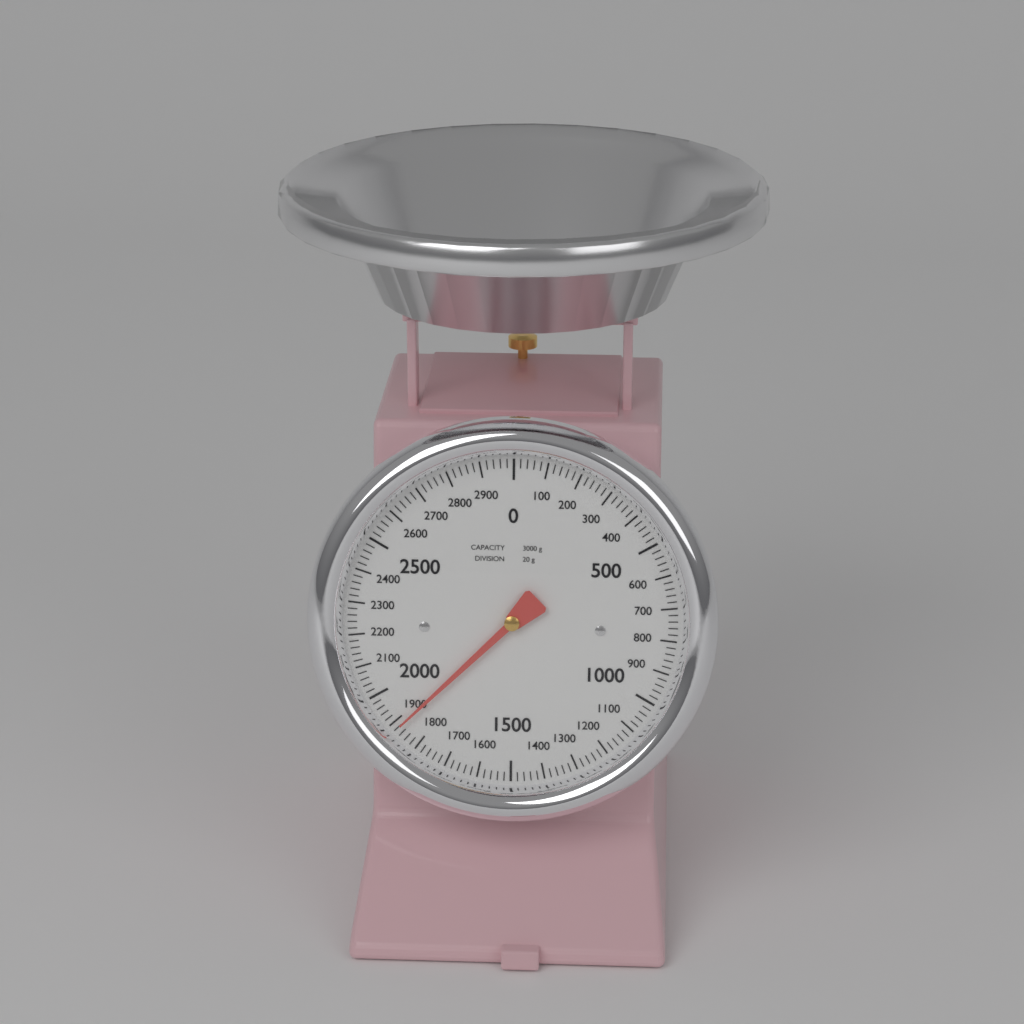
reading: 1880 g
